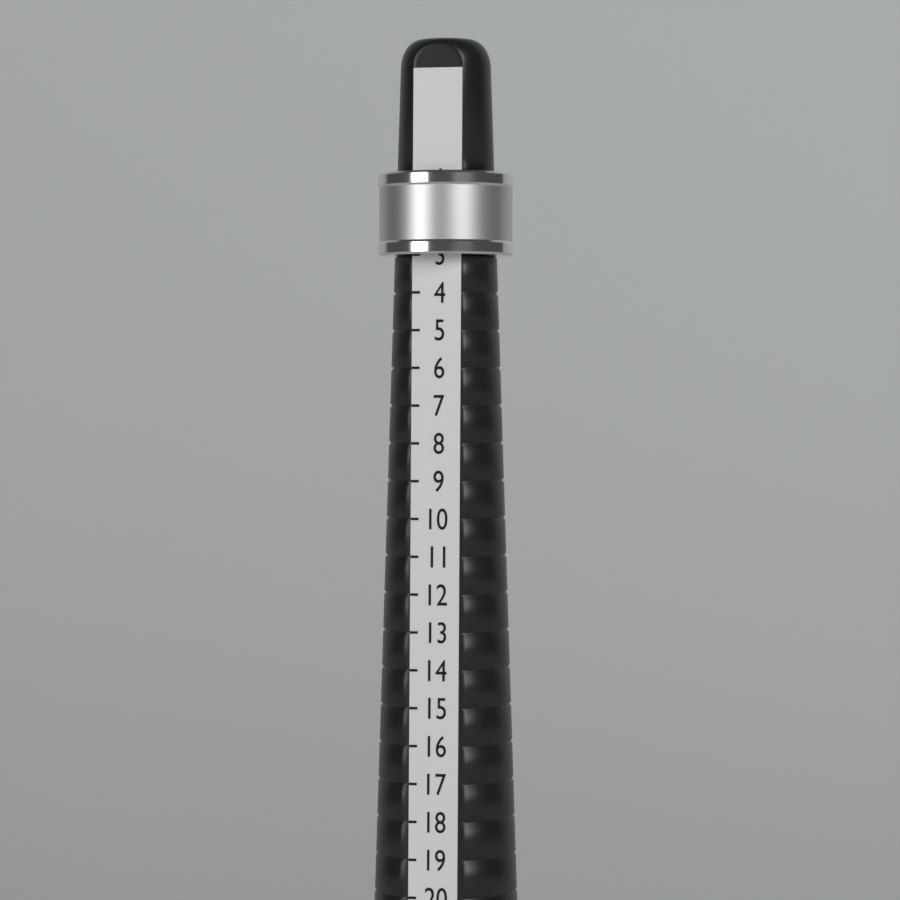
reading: 3 (no unit)
